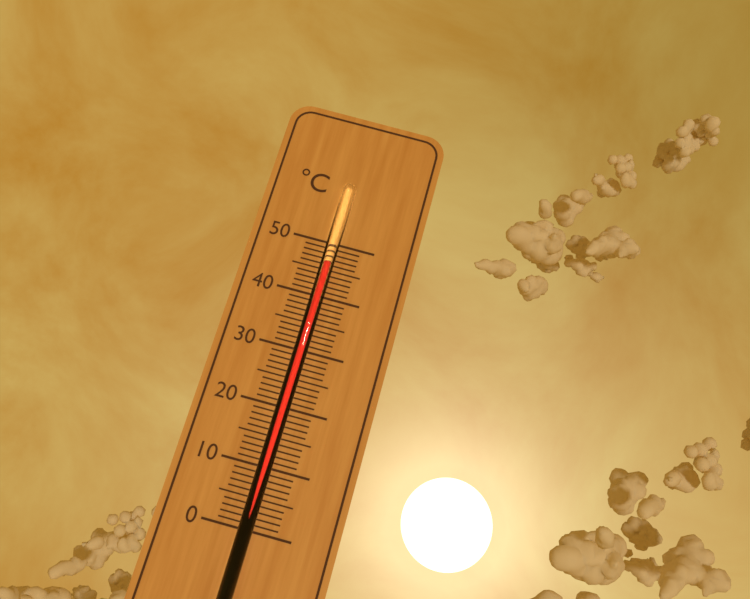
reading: 46 °C
